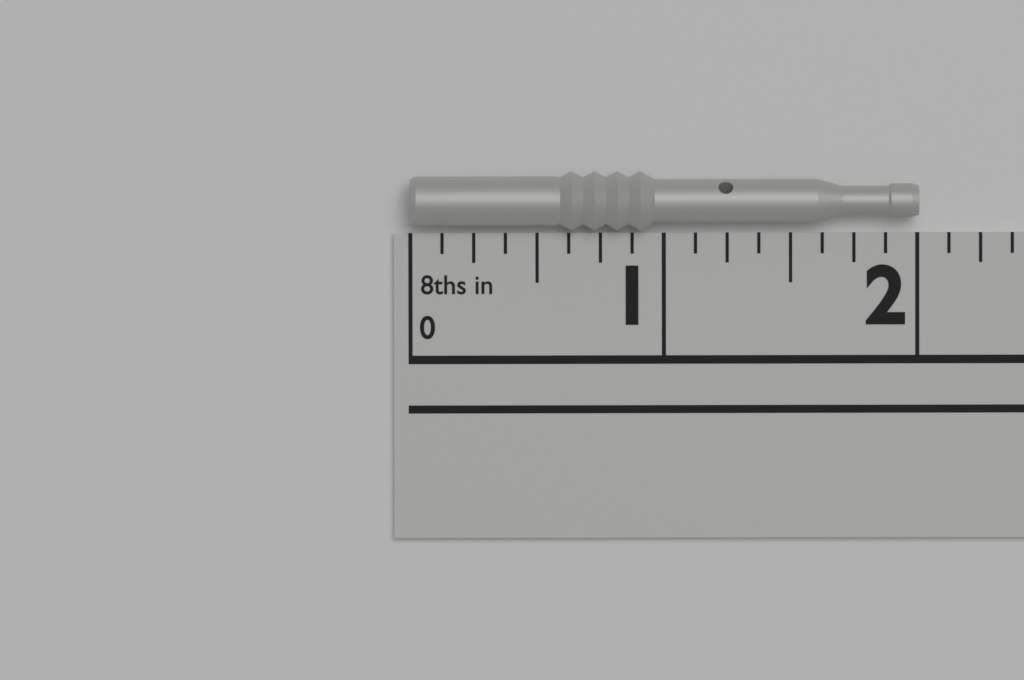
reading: 2.000 in
